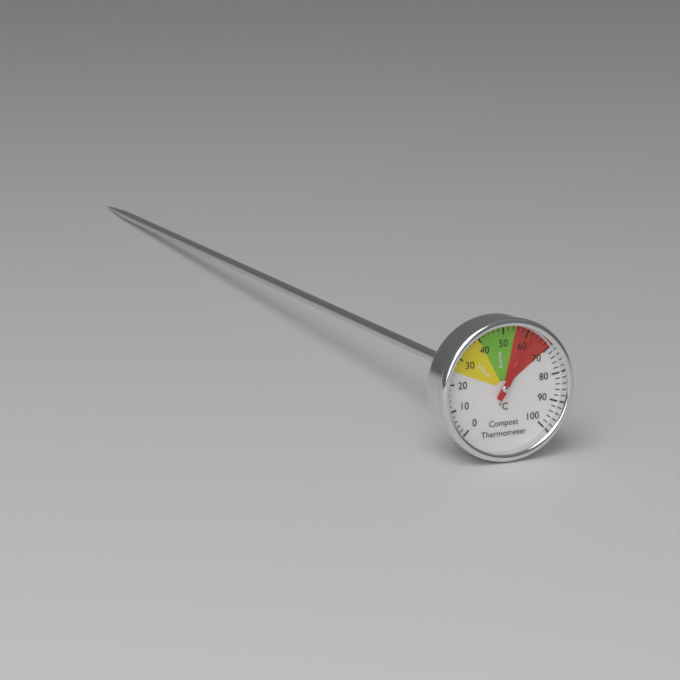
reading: 62 °C
